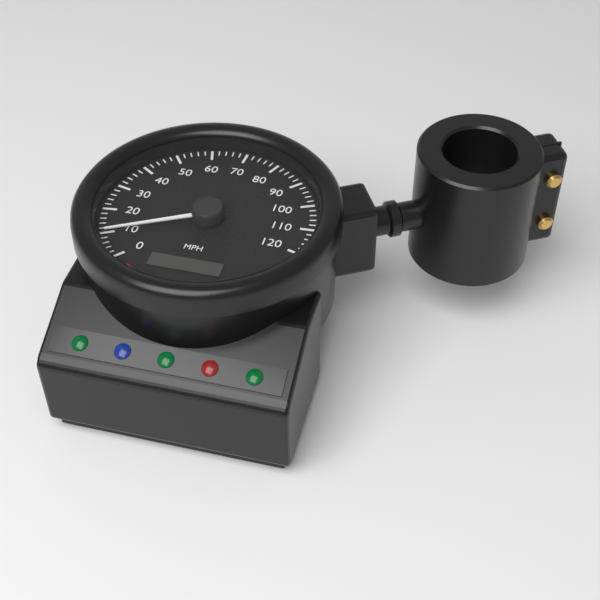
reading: 10 mph
